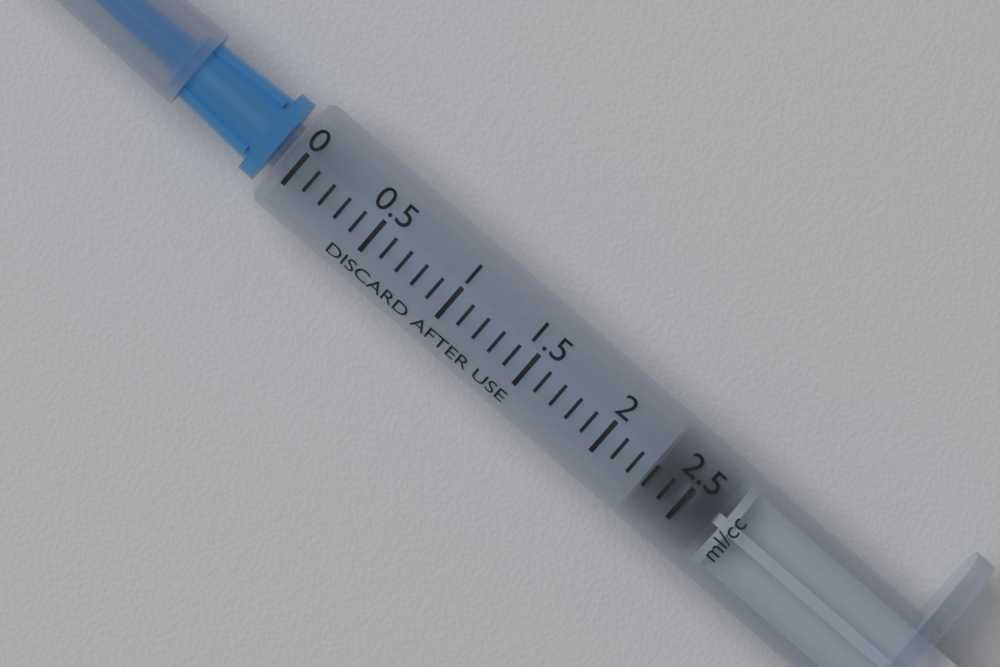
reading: 2.3 ml
